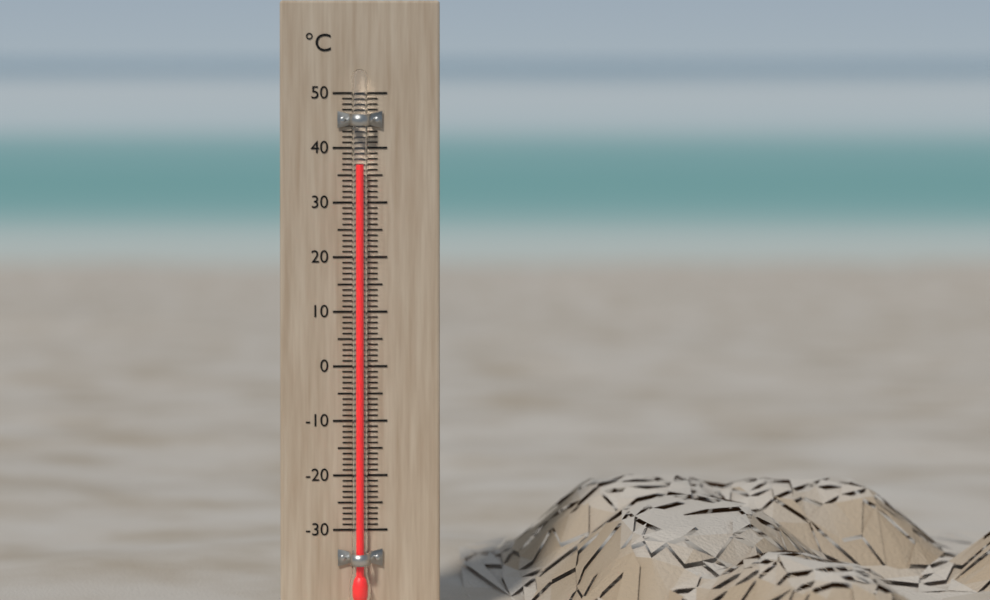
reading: 37 °C
